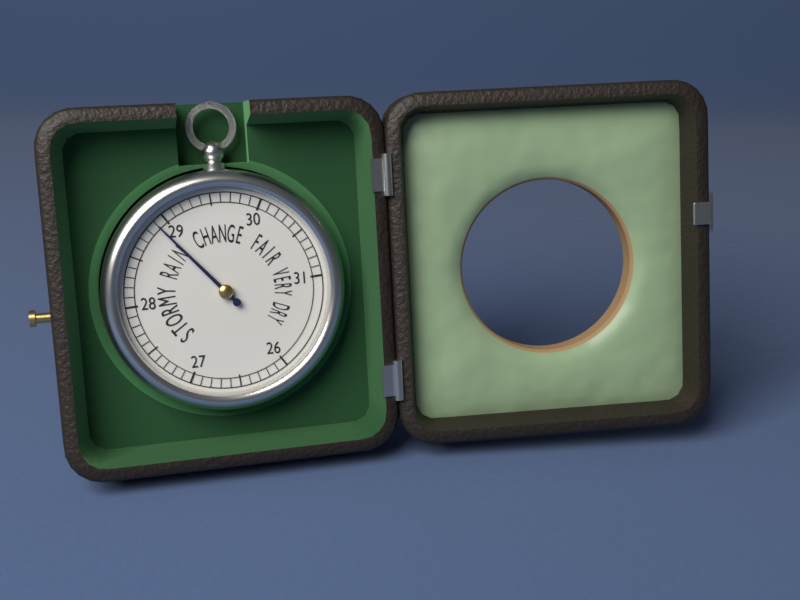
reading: 28.9 (no unit)
